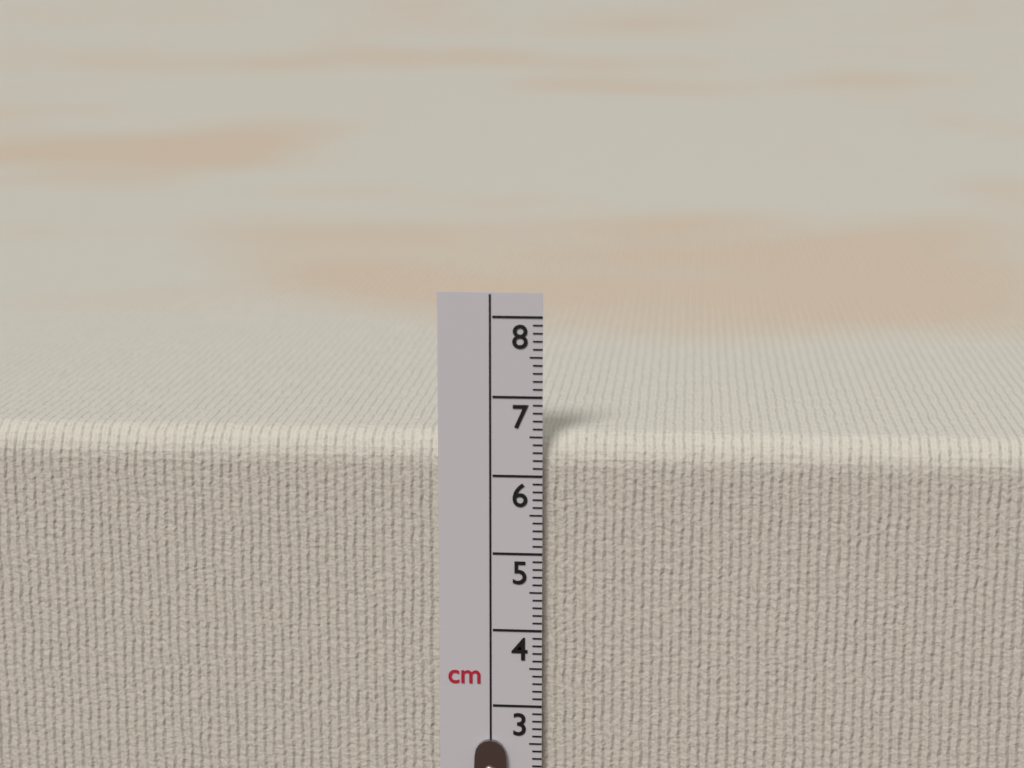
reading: 6.5 cm
